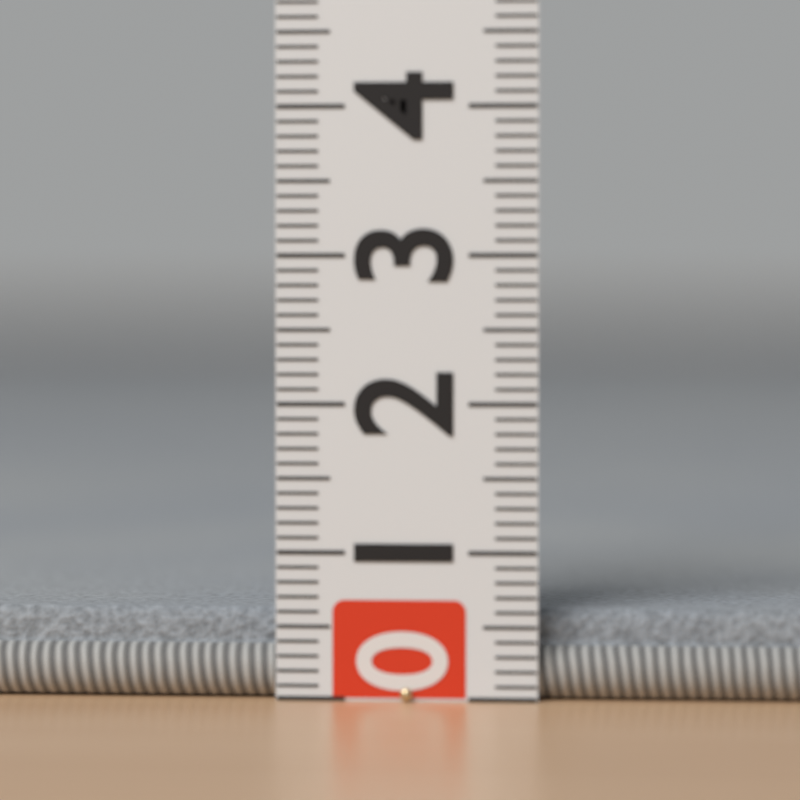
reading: 0.6 (no unit)
